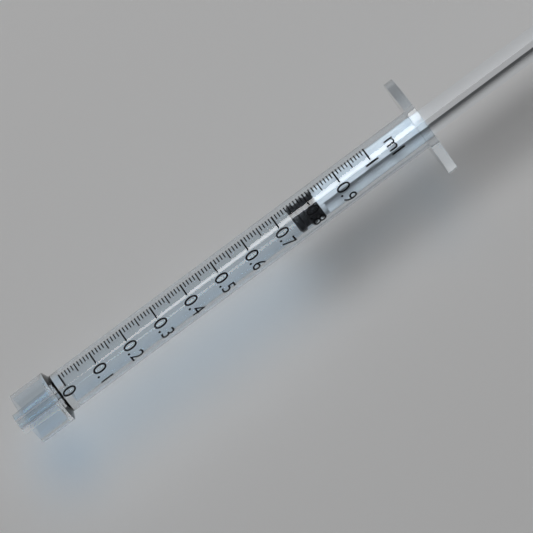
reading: 0.74 ml
